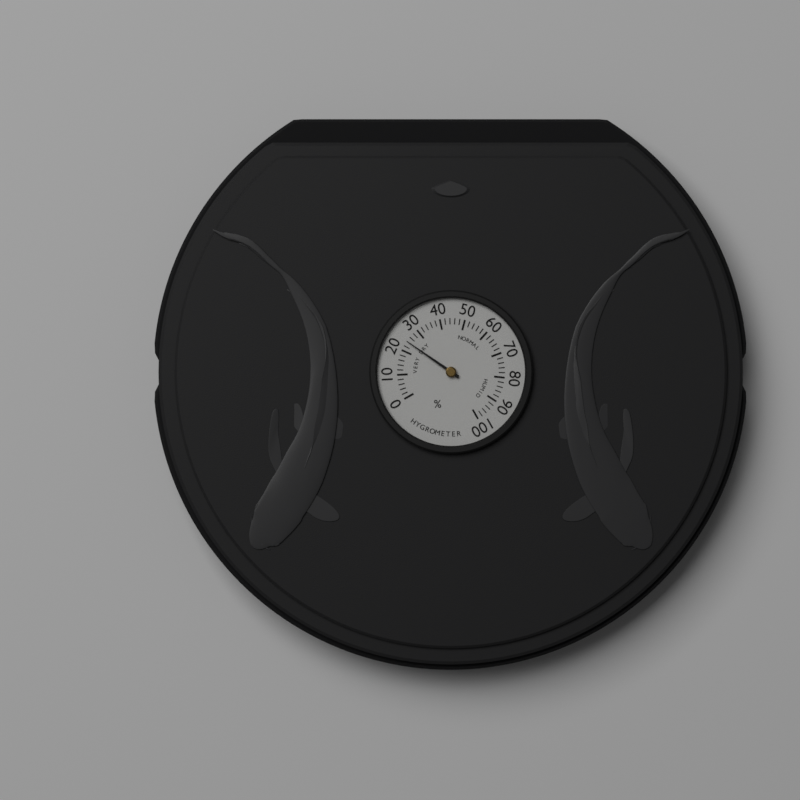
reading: 24 %
